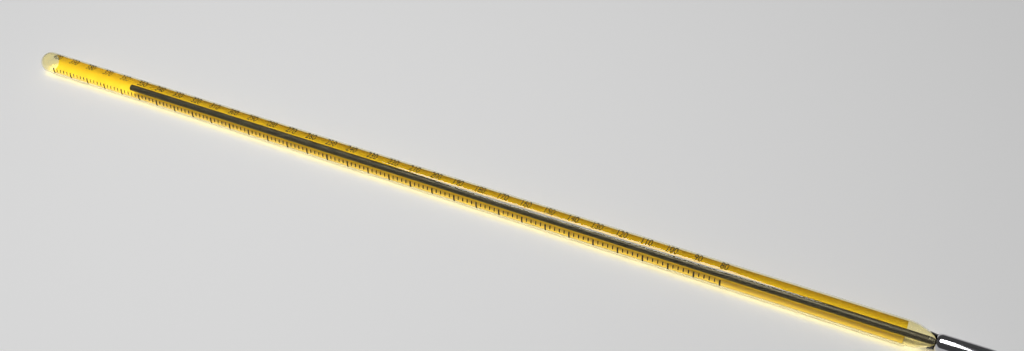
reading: 358 (no unit)
